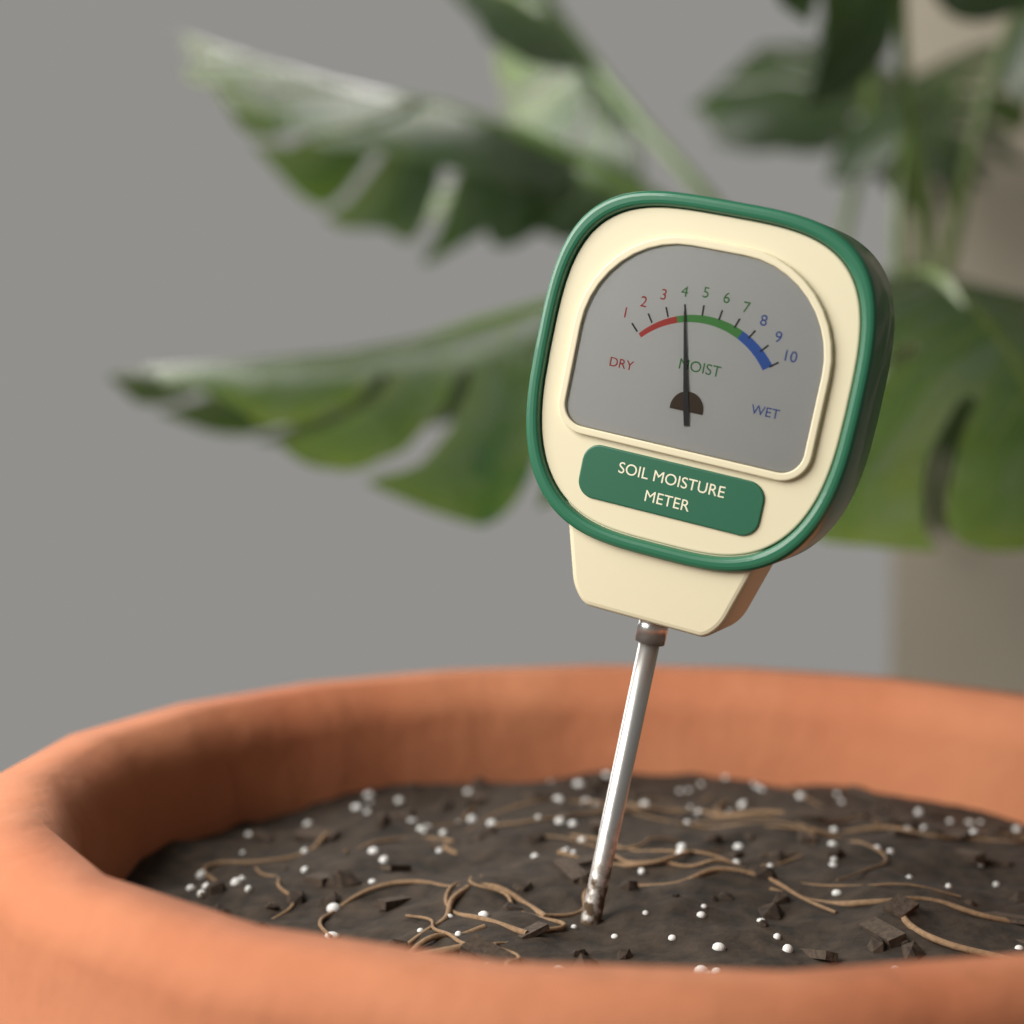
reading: 4 (no unit)
